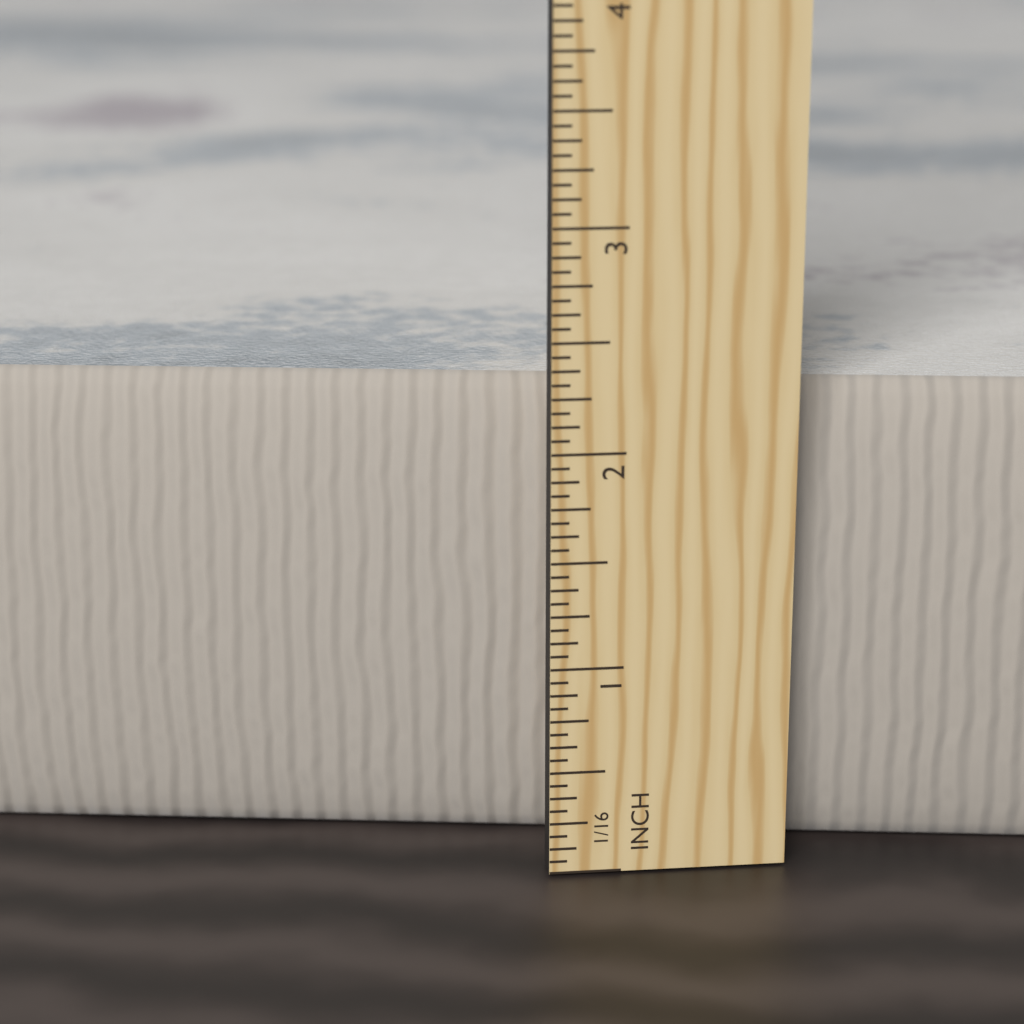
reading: 2.2500 in
